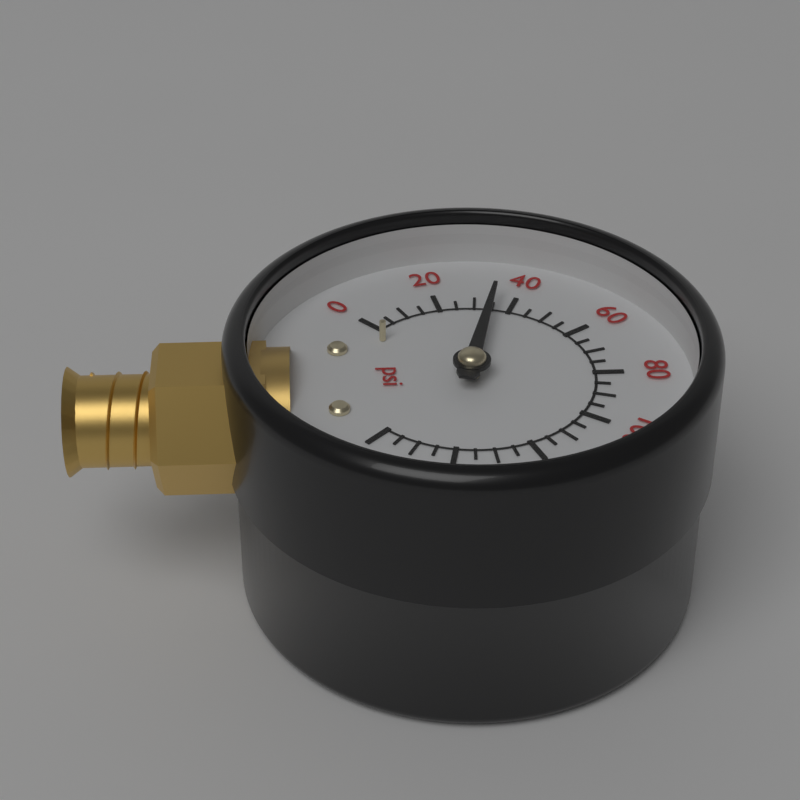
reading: 35 psi
